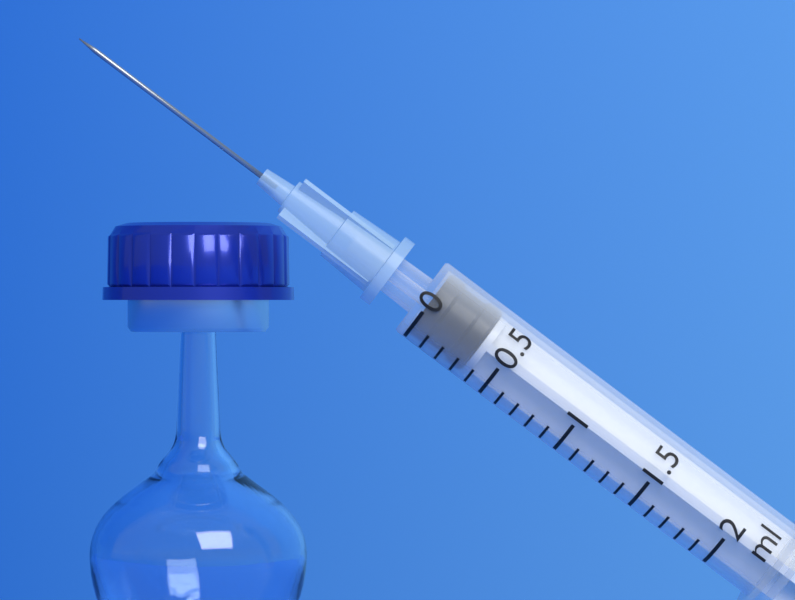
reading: 0.0 ml
